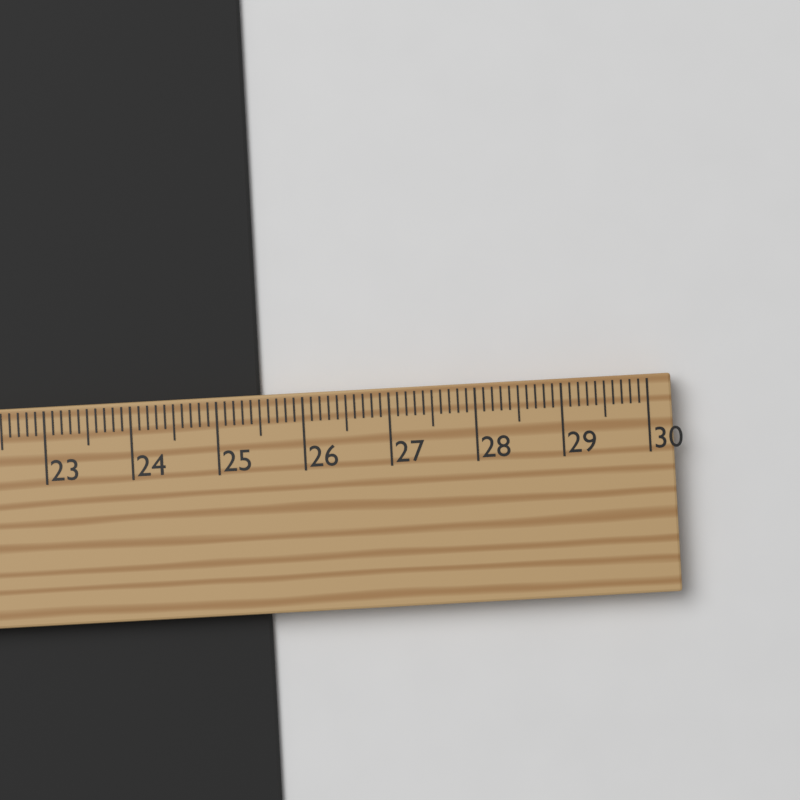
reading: 25.5 cm
